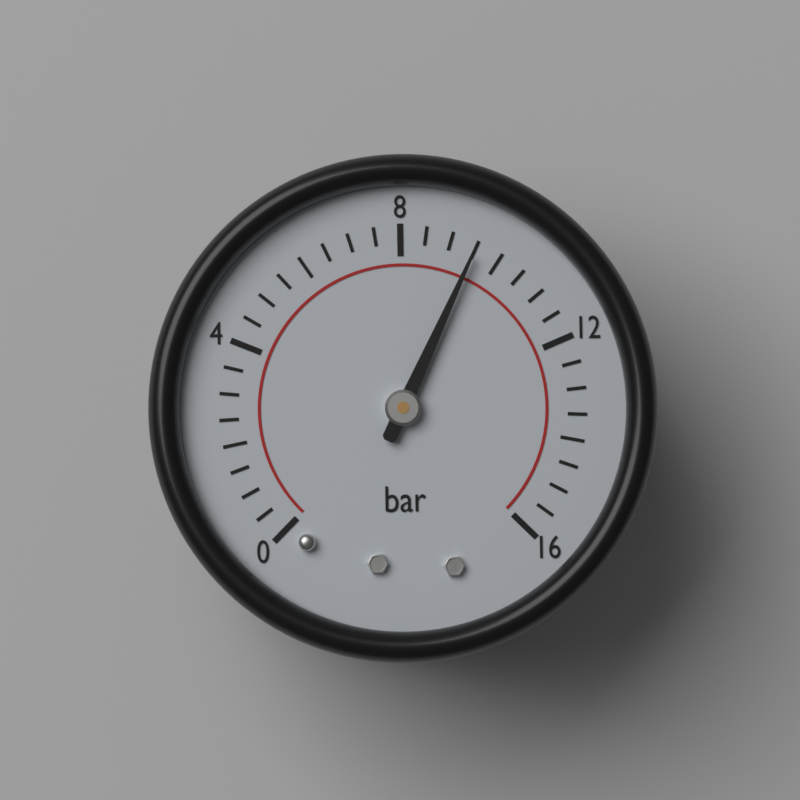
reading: 9.5 bar
